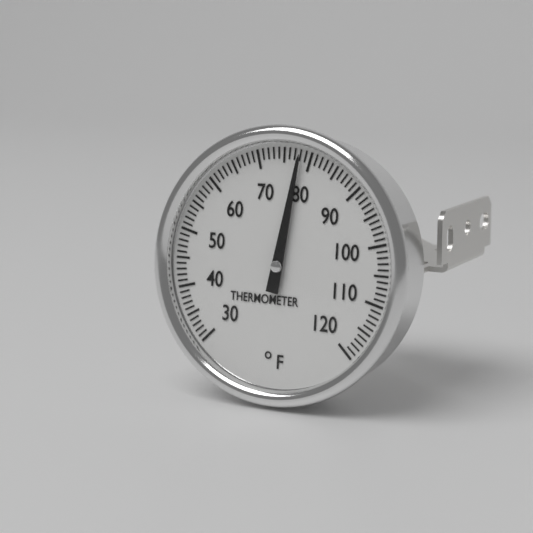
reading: 78 °F
